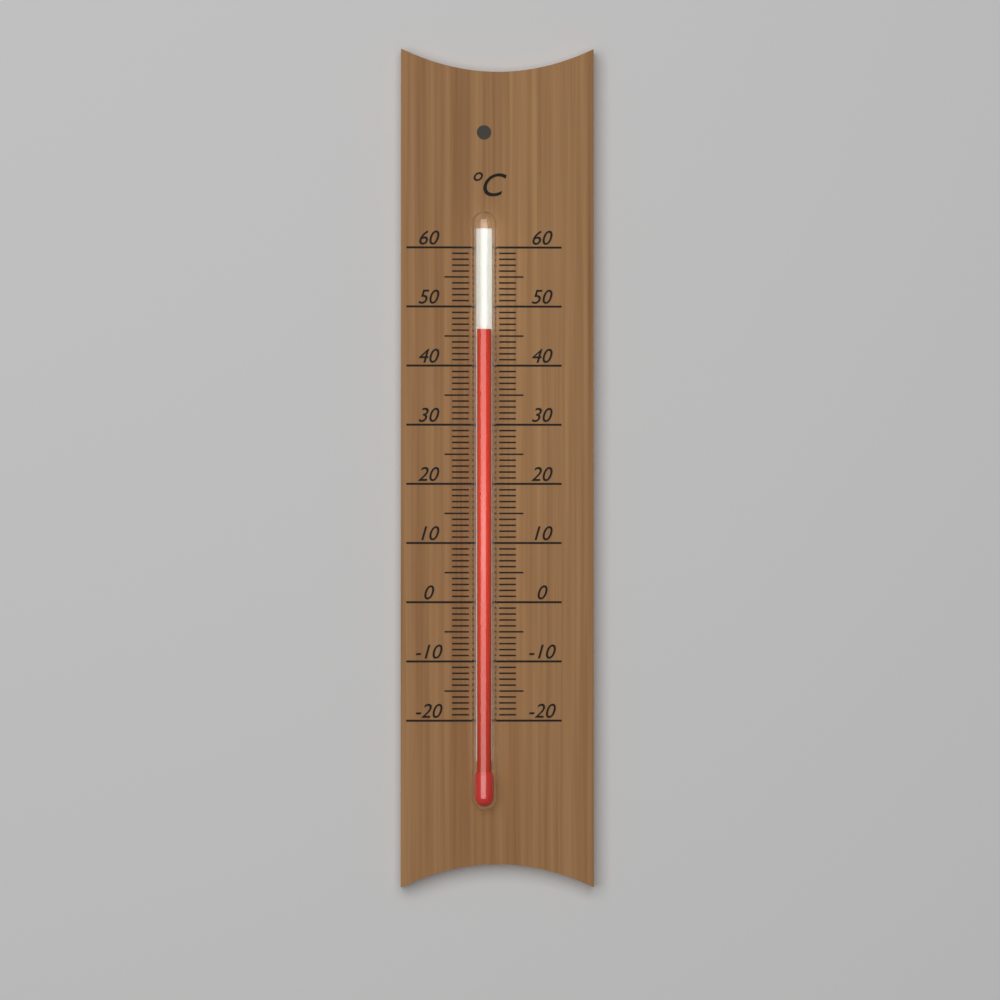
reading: 46 °C
